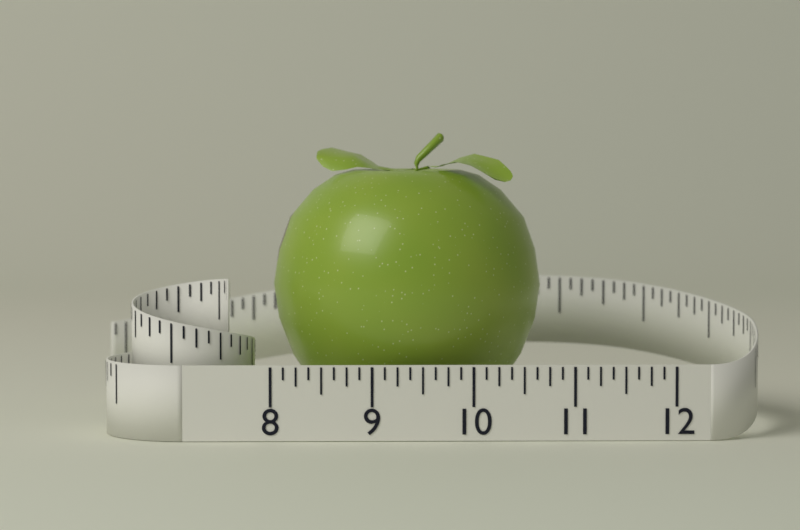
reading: 10.750 (no unit)
